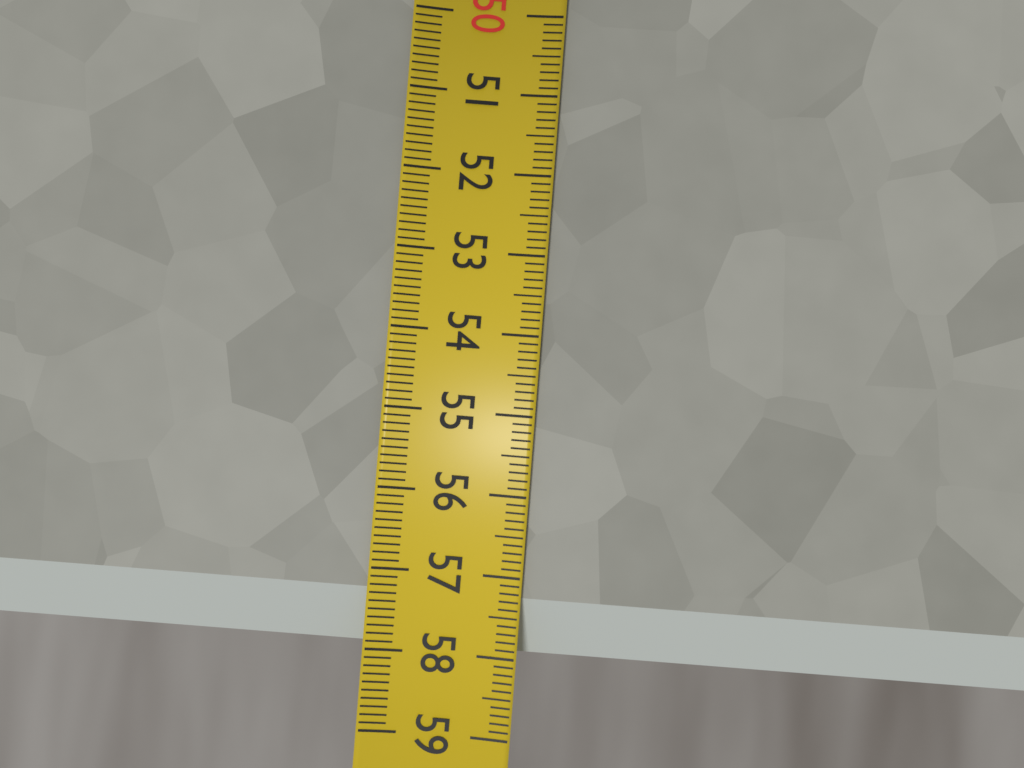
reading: 58.0 (no unit)
